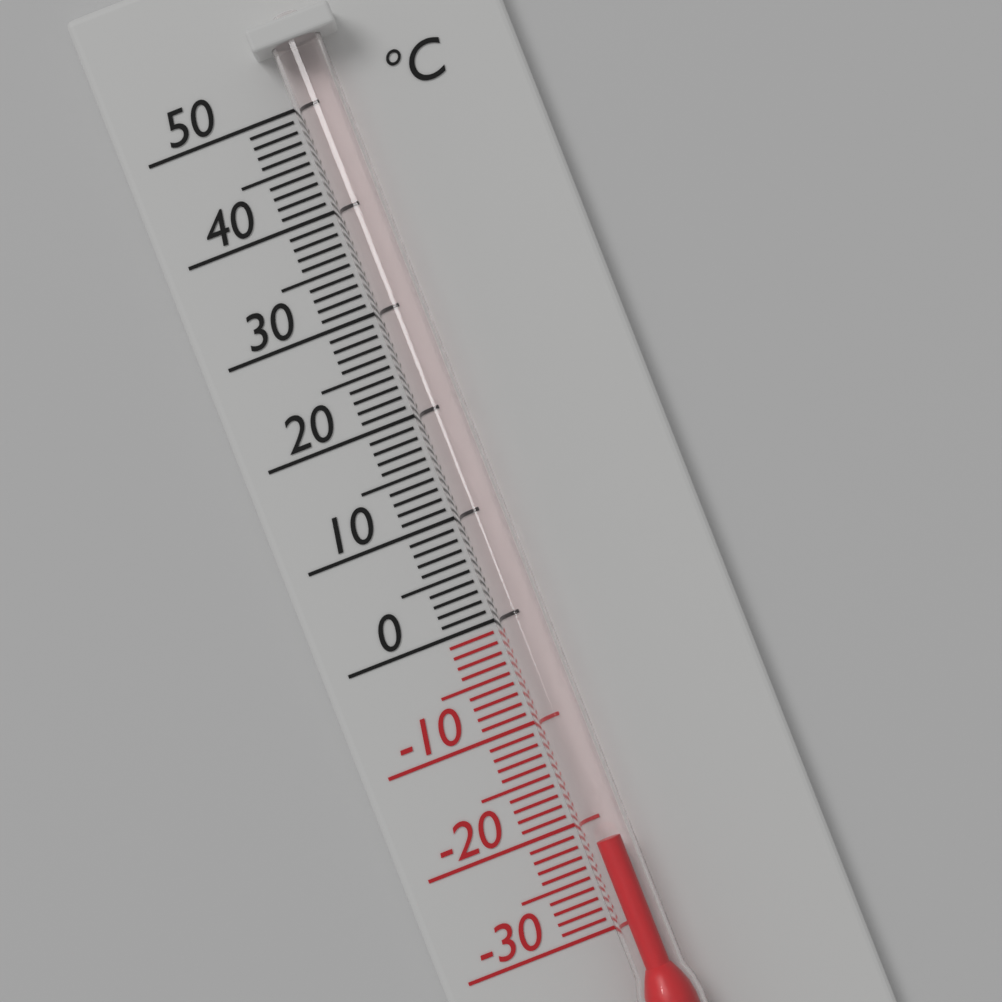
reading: -22 °C
